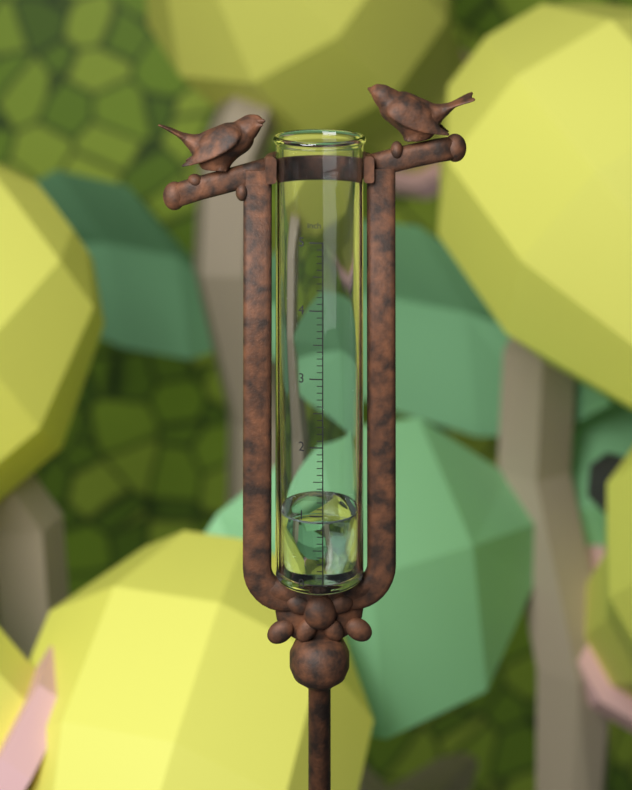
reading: 0.9 in
